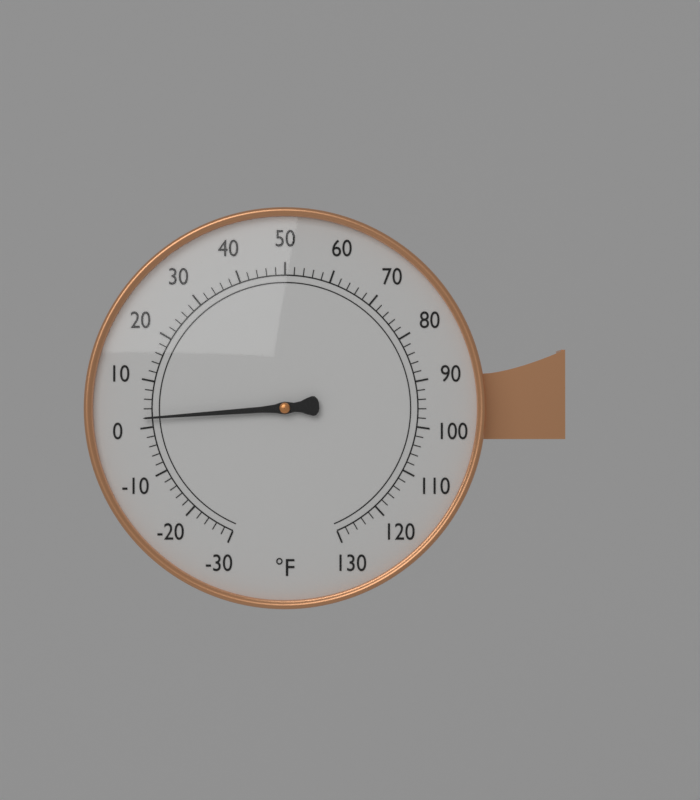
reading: 2 °F
